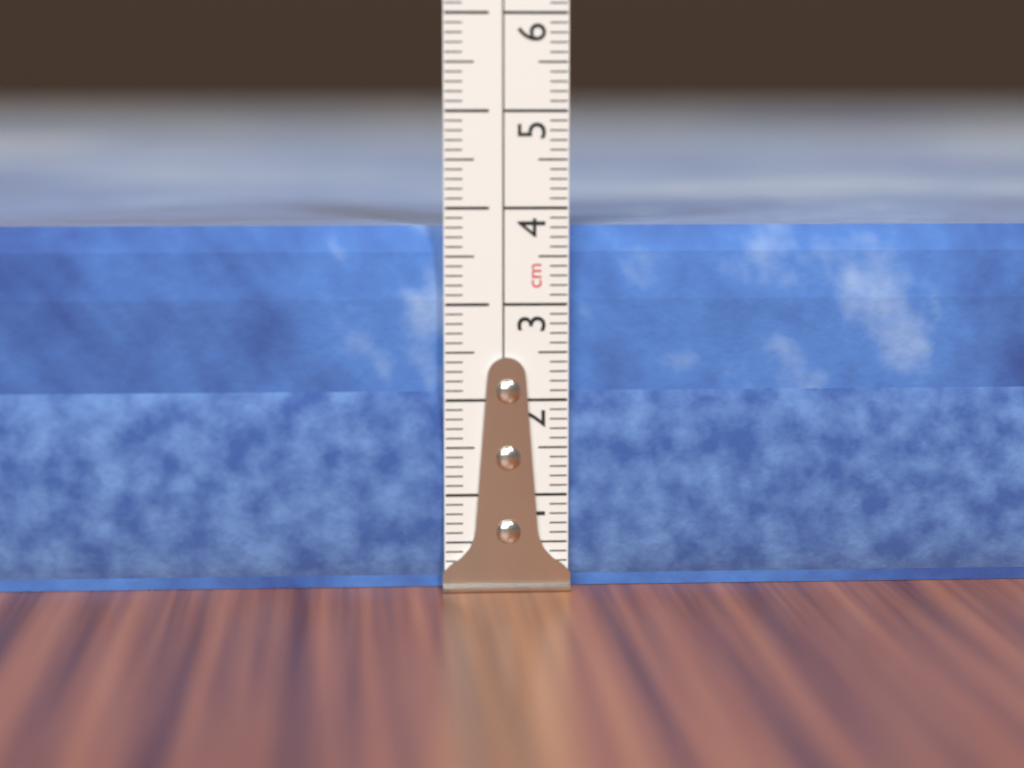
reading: 3.8 cm
